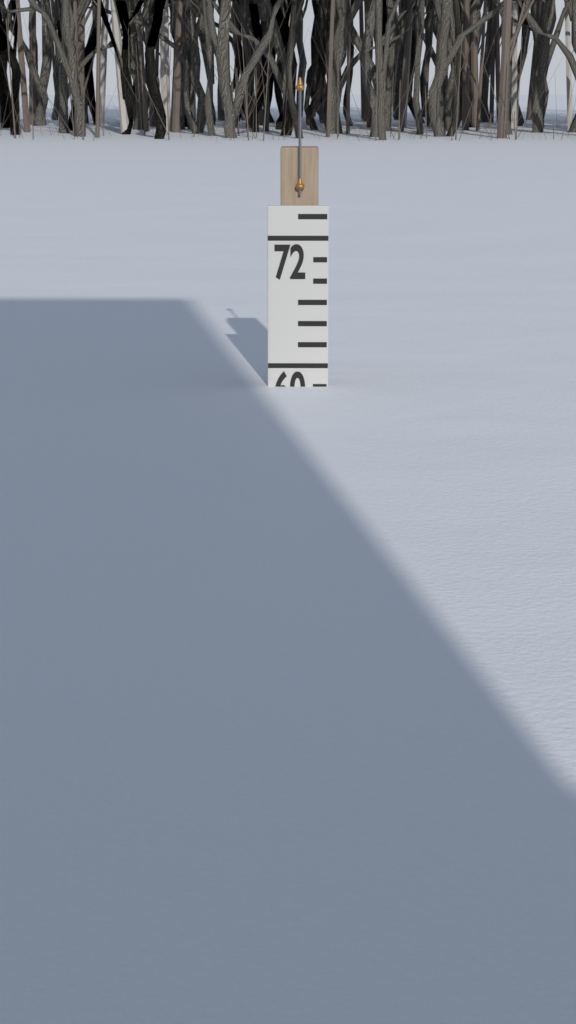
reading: 58 (no unit)
